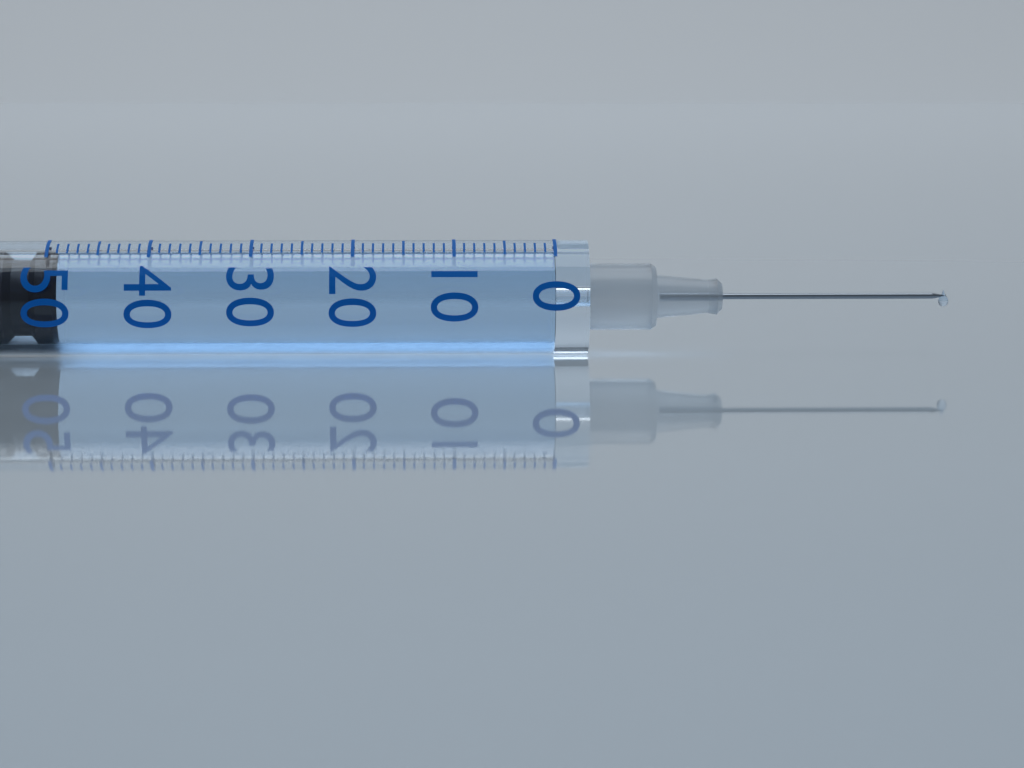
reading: 49 (no unit)
